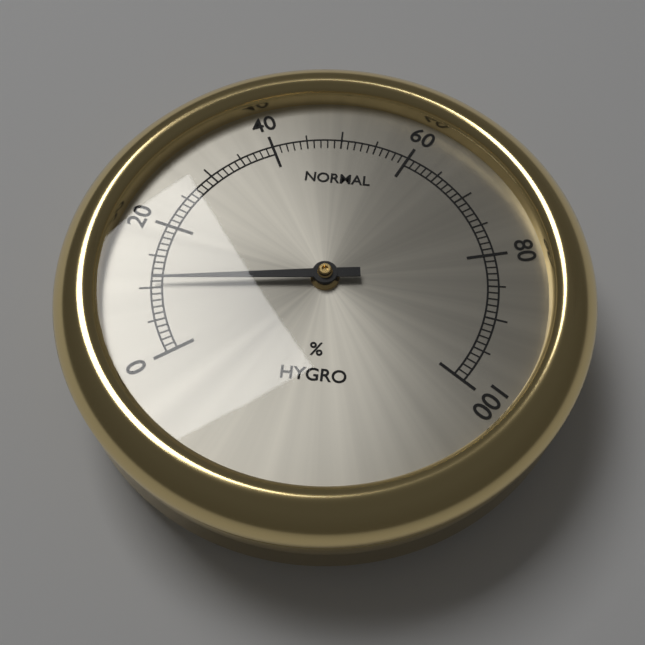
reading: 11 %
